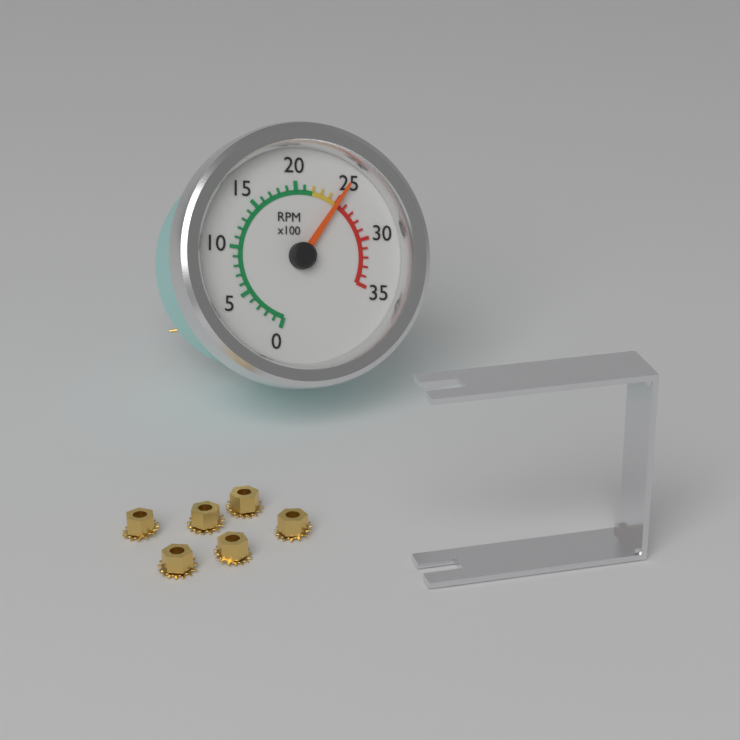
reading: 2500 RPM
